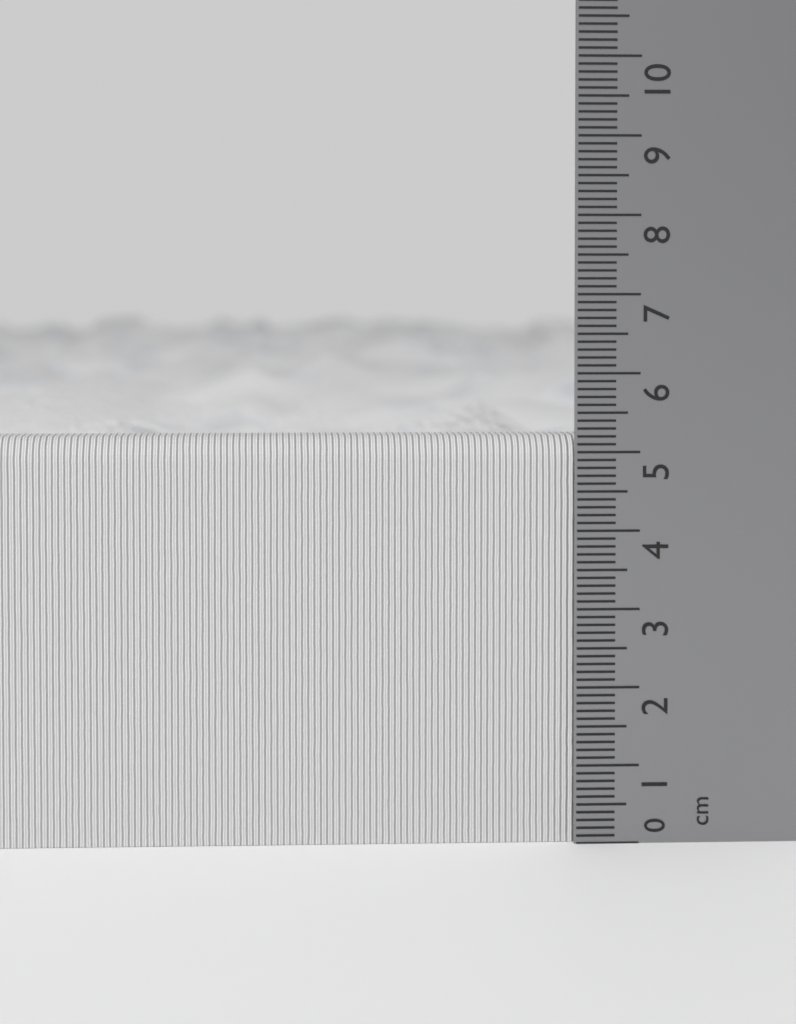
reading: 5.2 cm
